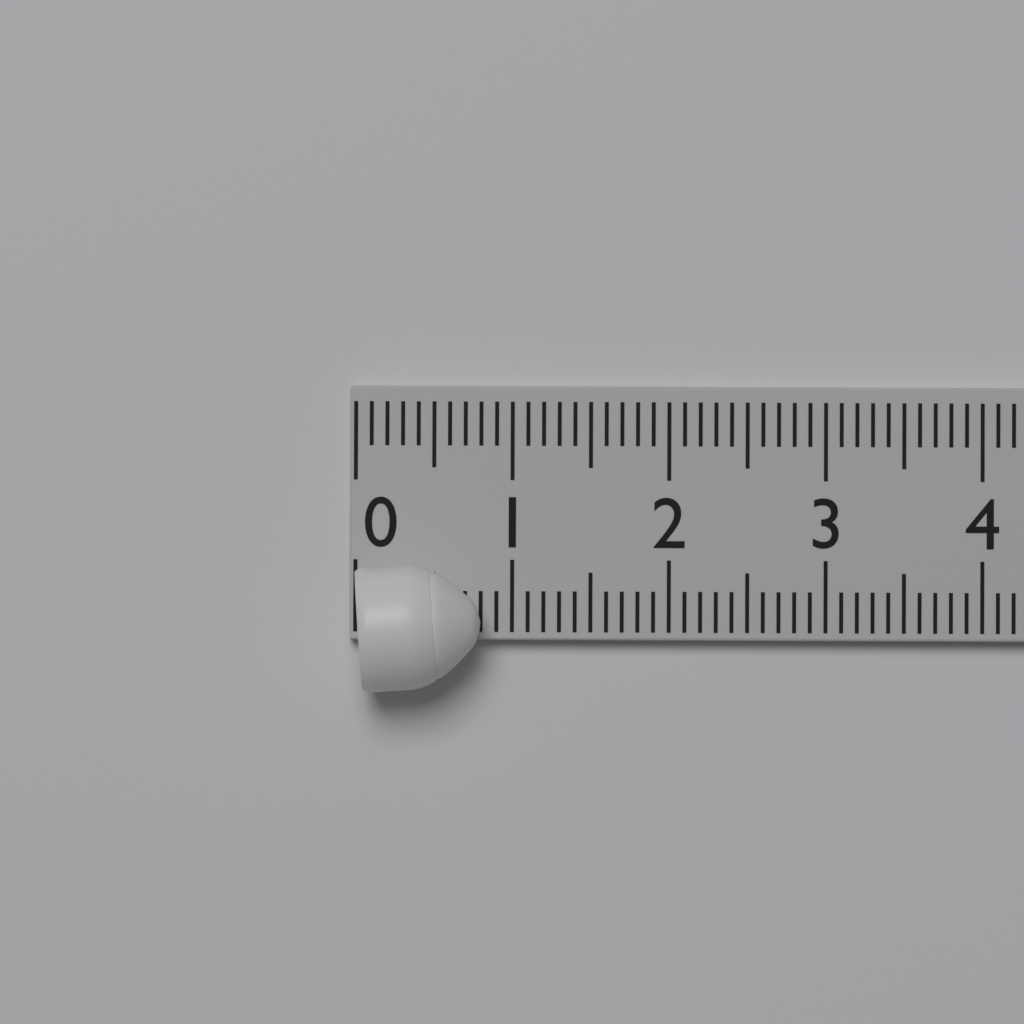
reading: 0.8 (no unit)
